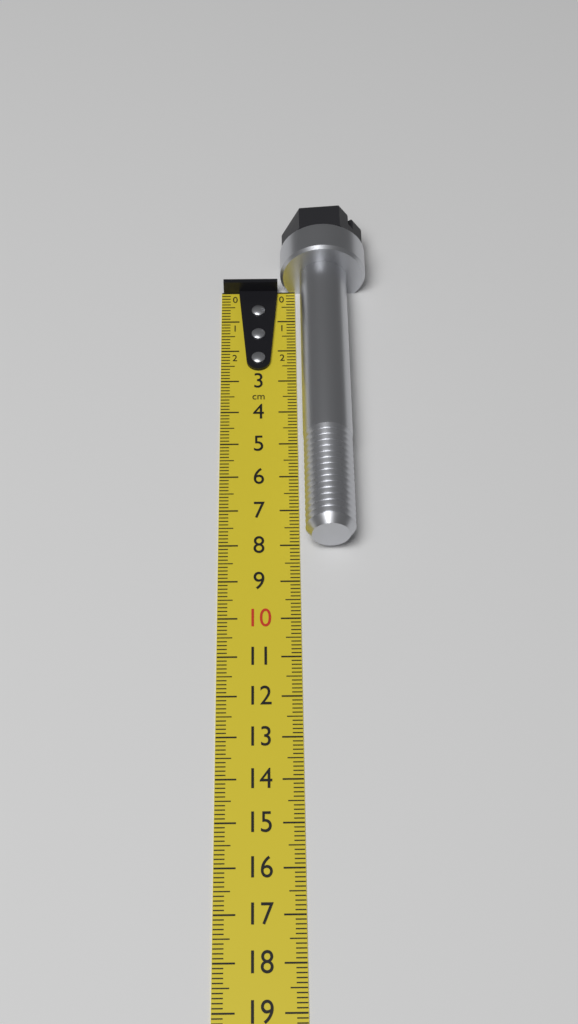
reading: 8.1 cm
